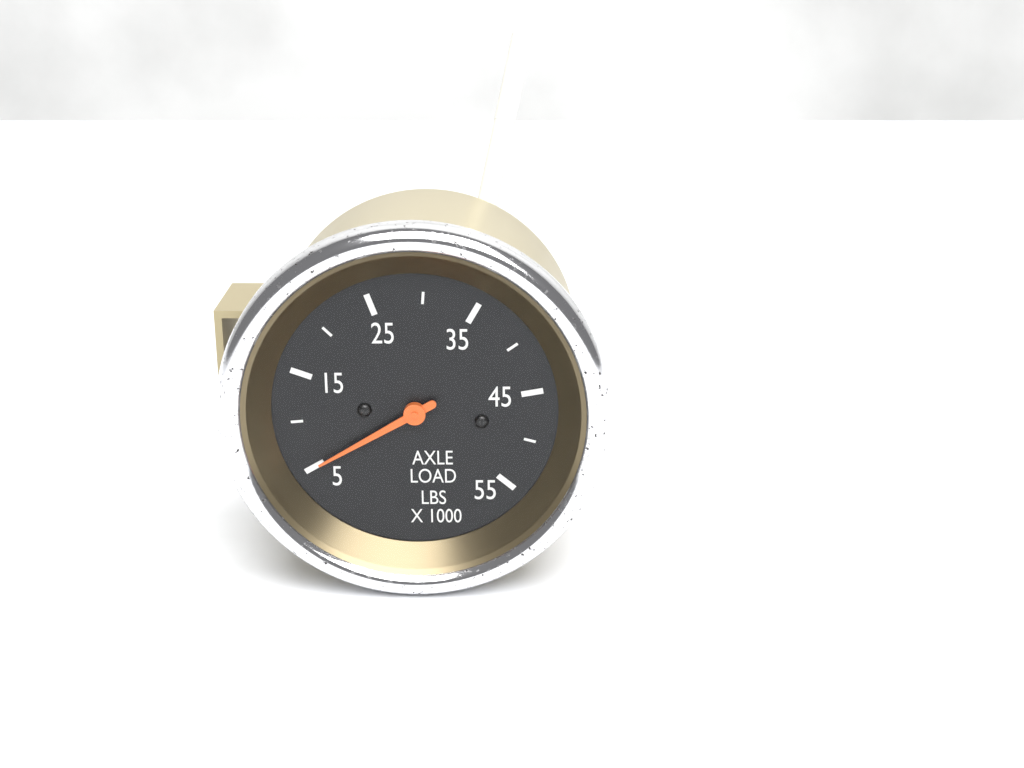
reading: 5000 lbs
